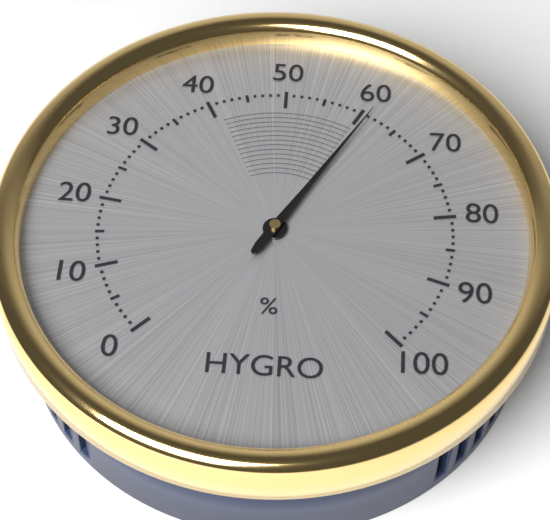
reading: 61 %
